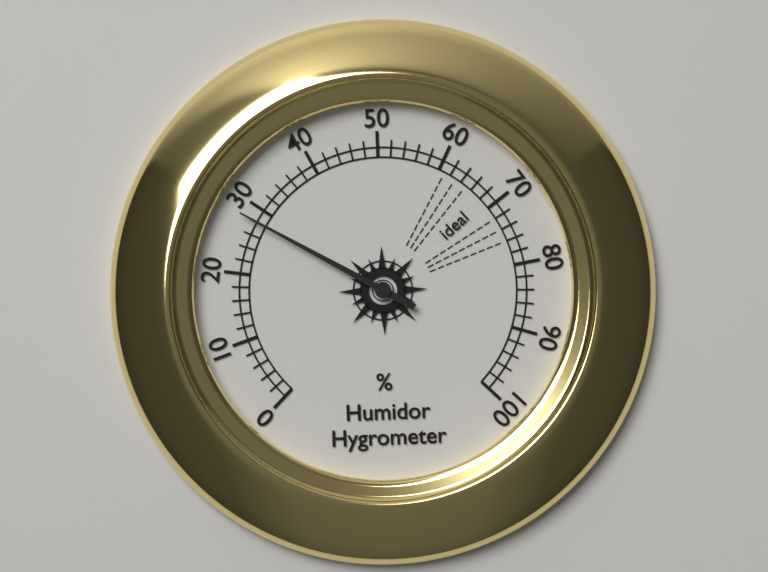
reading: 28 %
